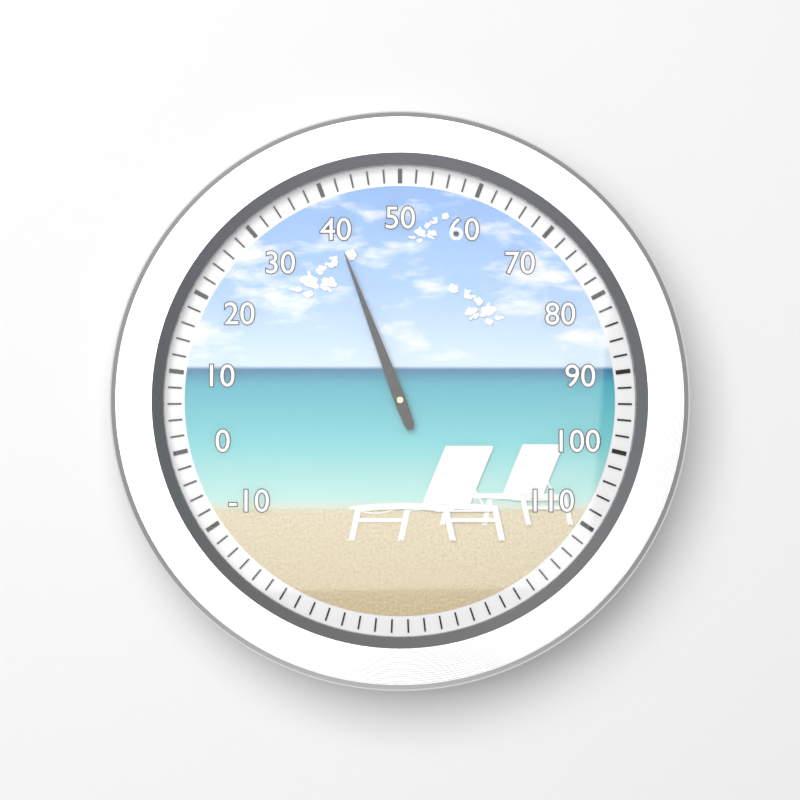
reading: 40 (no unit)
